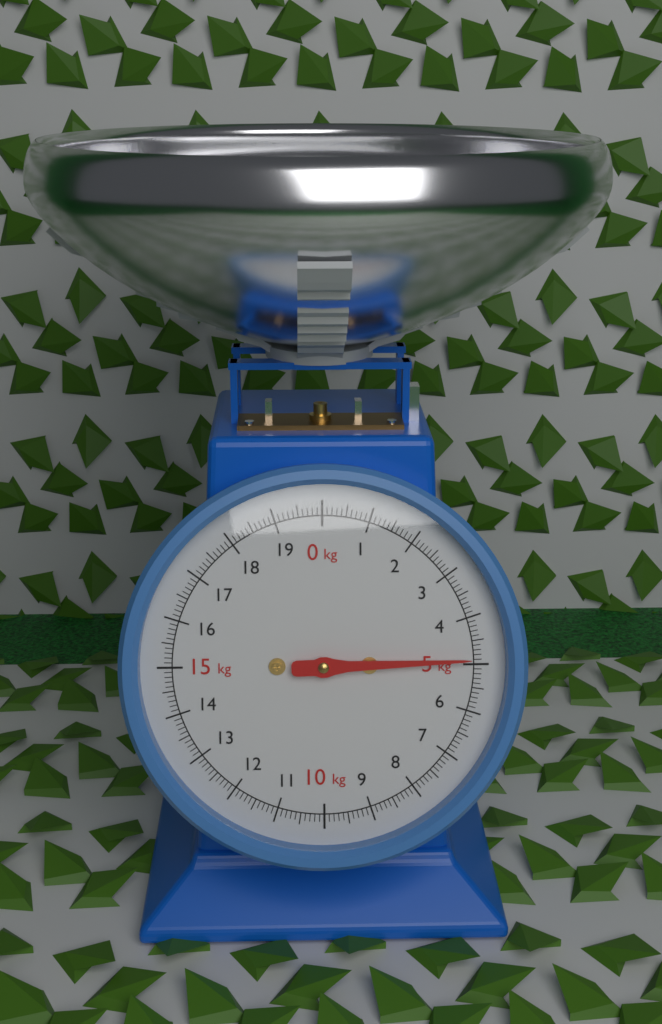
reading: 4.9 kg
